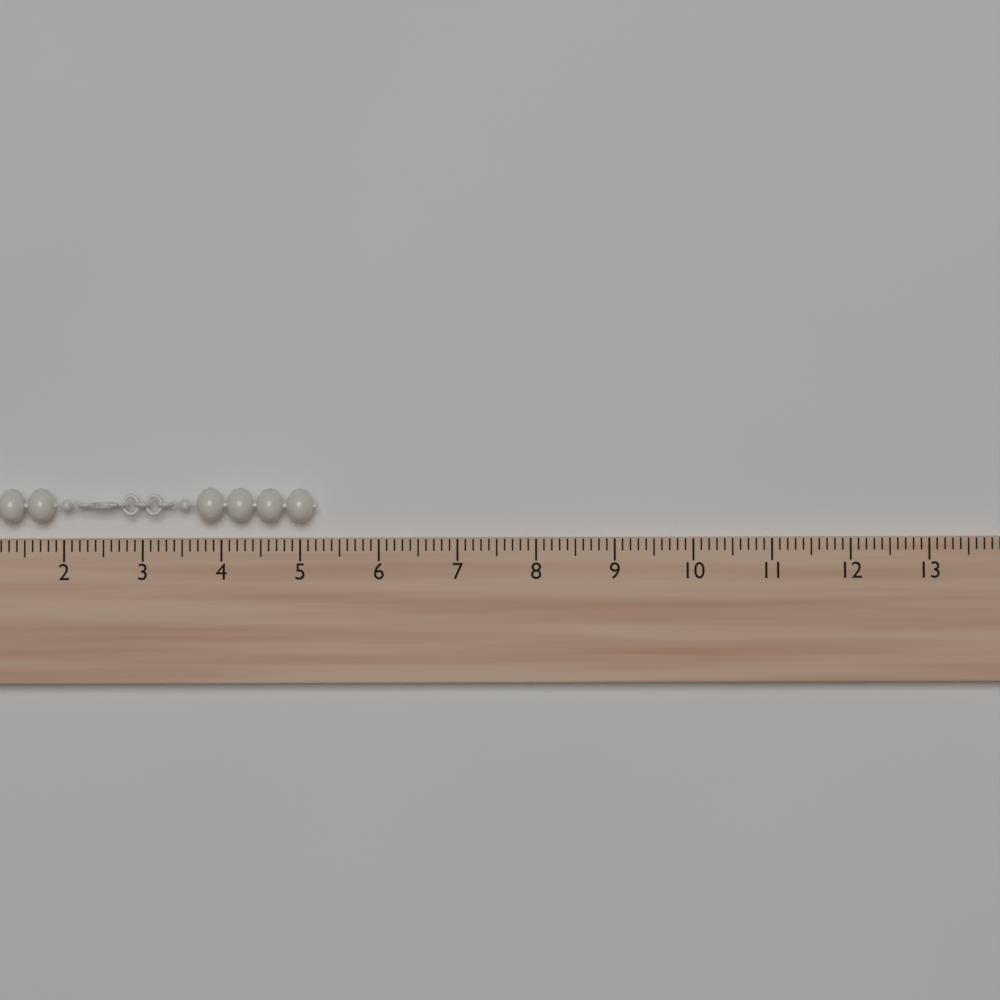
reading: 5.2 (no unit)
